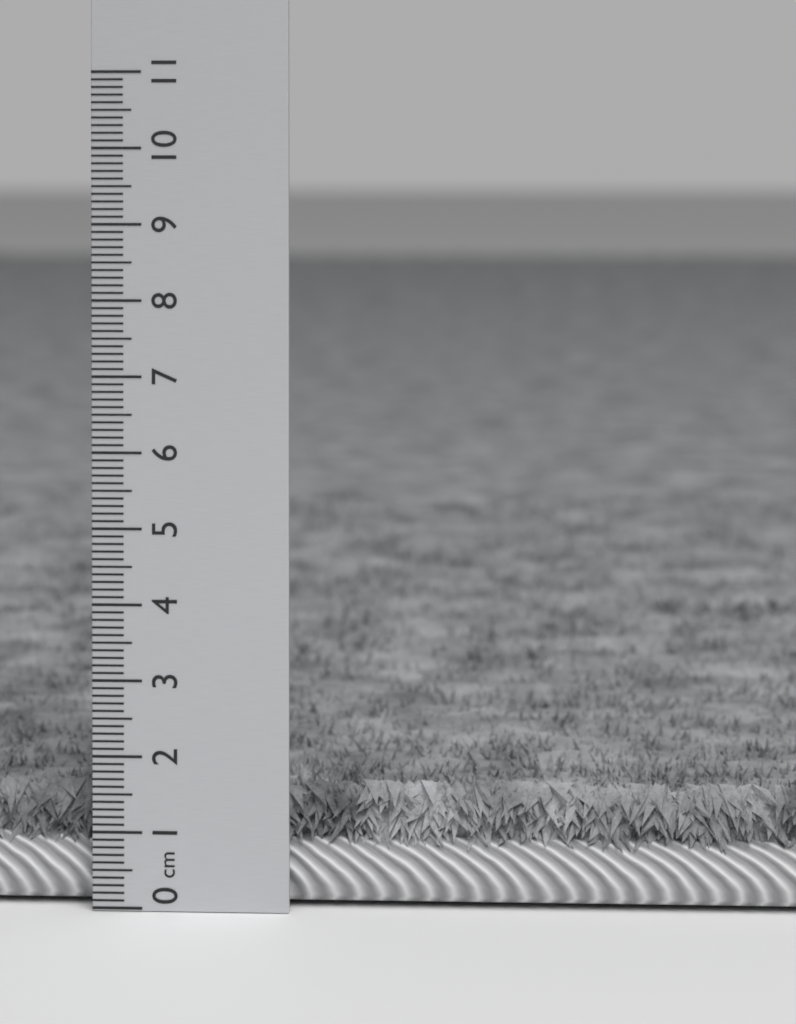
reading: 1.6 cm
